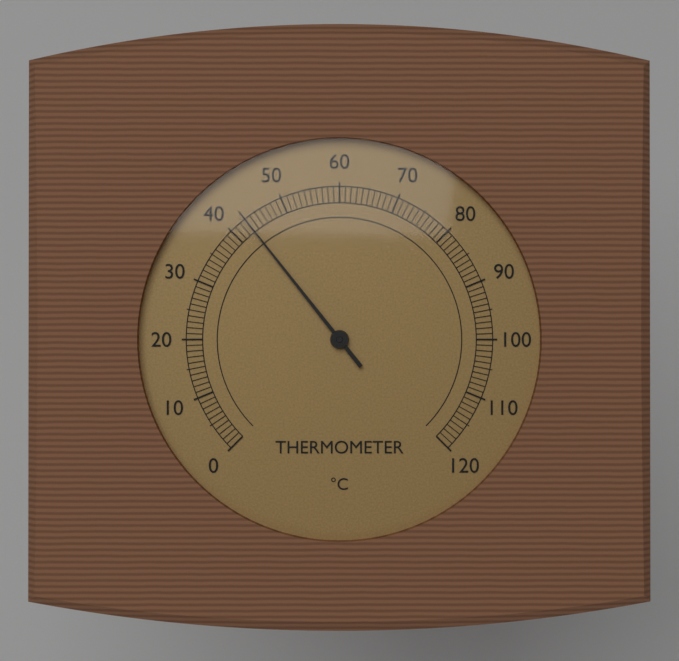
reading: 43 °C
